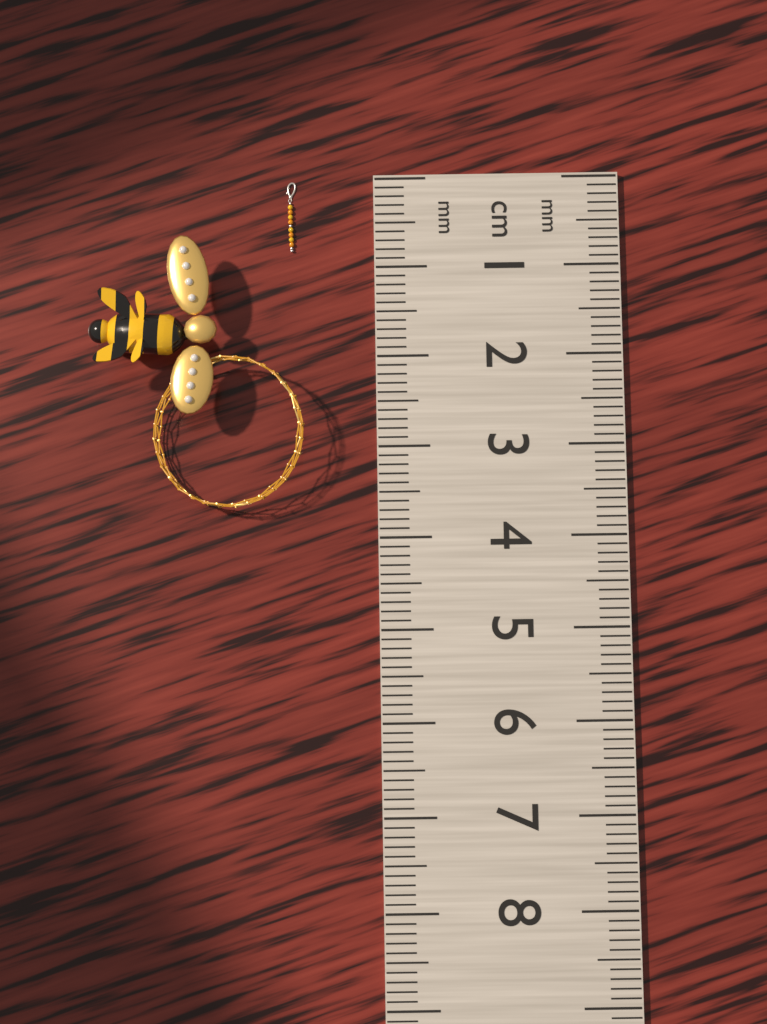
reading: 0.8 cm
